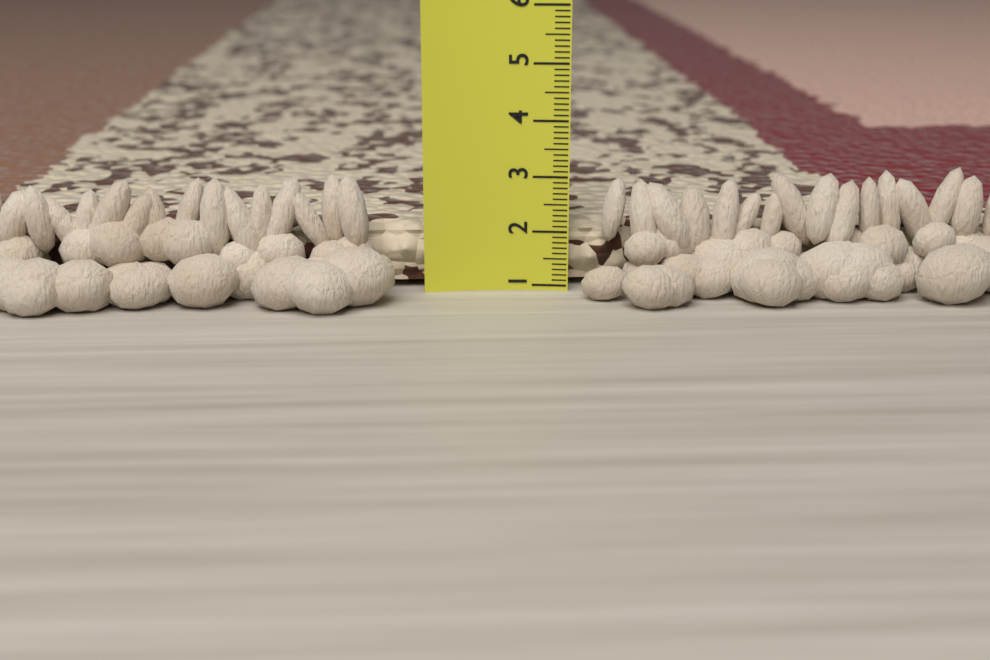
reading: 2.1 (no unit)
